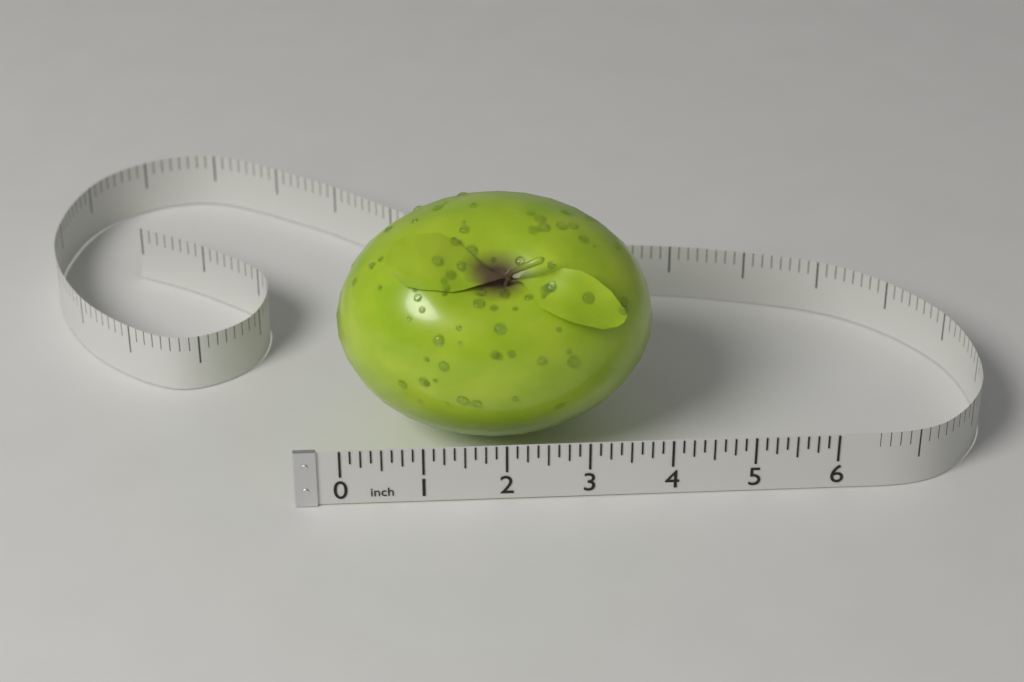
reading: 3.875 in
